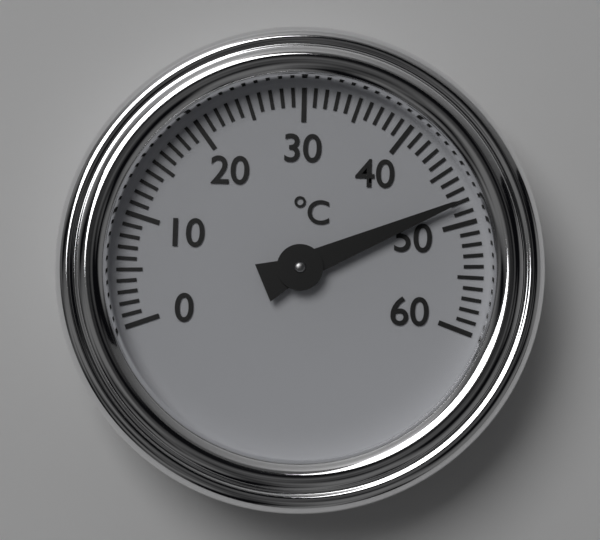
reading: 48 °C
